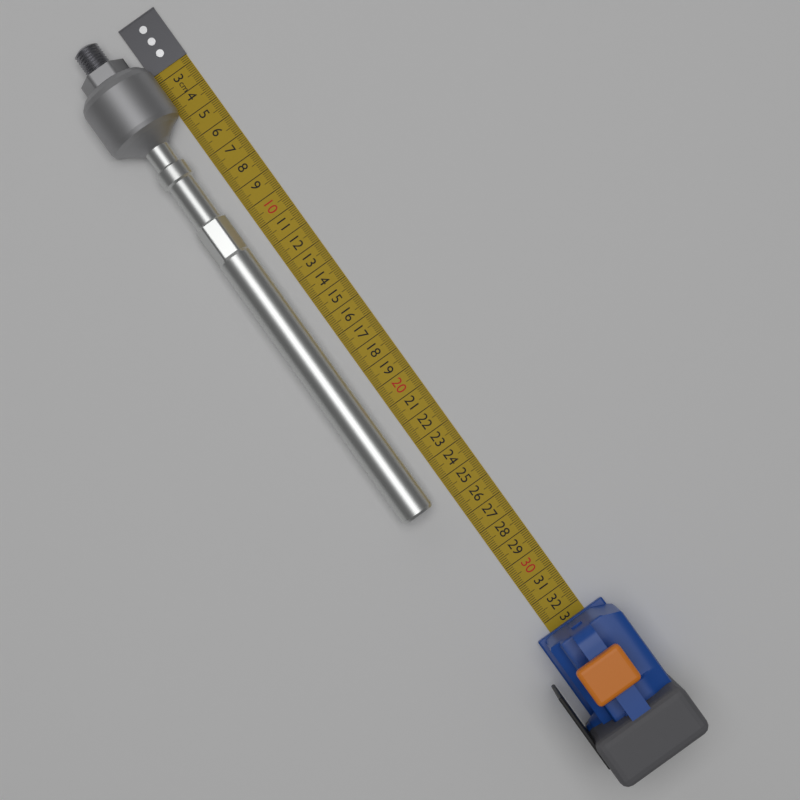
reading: 25.7 cm
